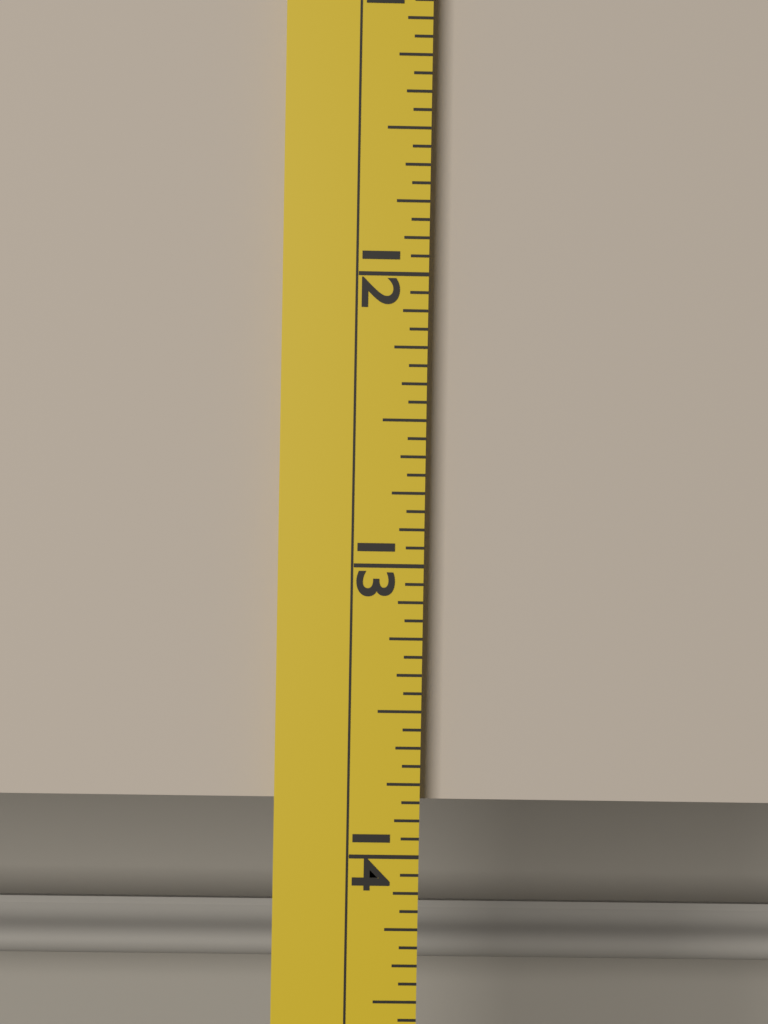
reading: 13.8125 (no unit)
